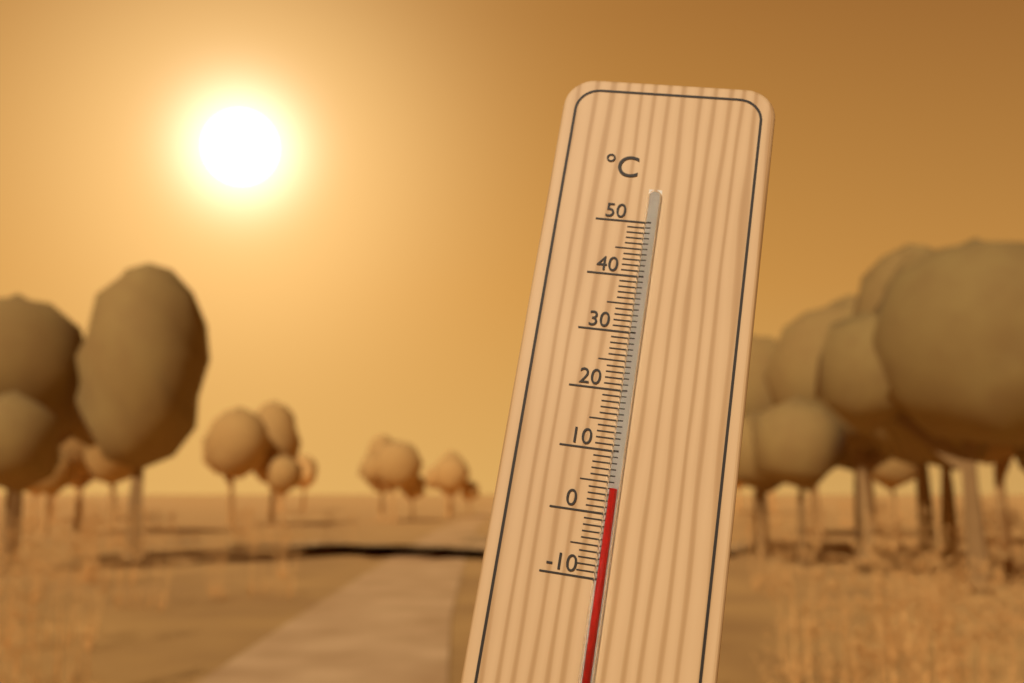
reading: 4 °C
